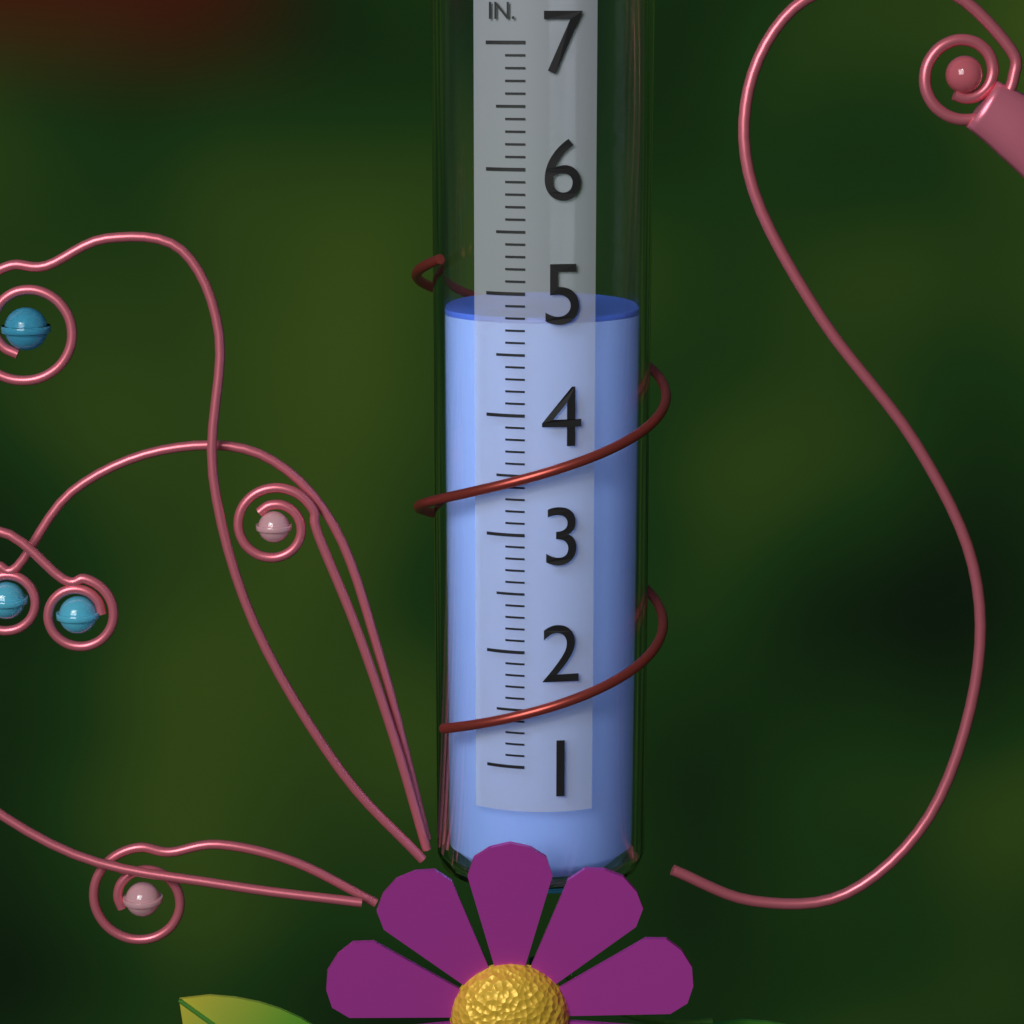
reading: 4.8 in
